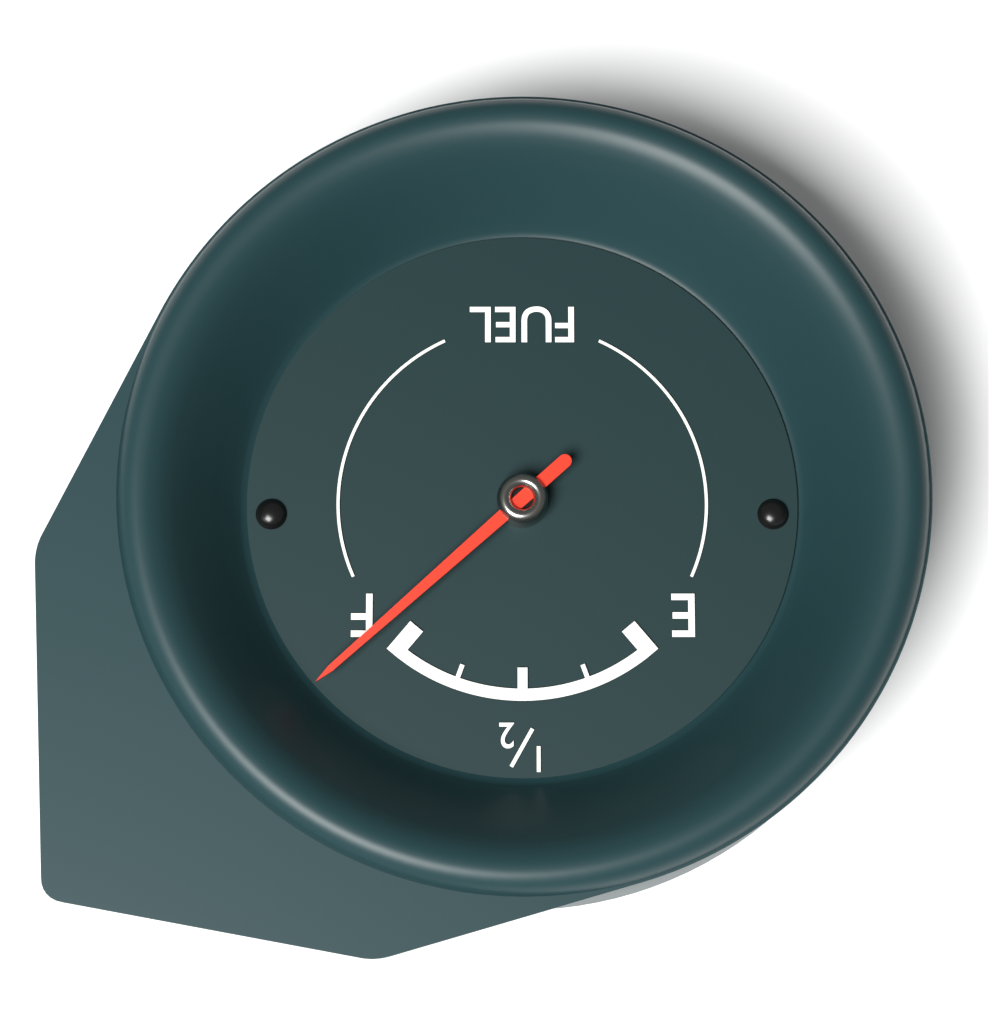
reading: 1.10 (no unit)
